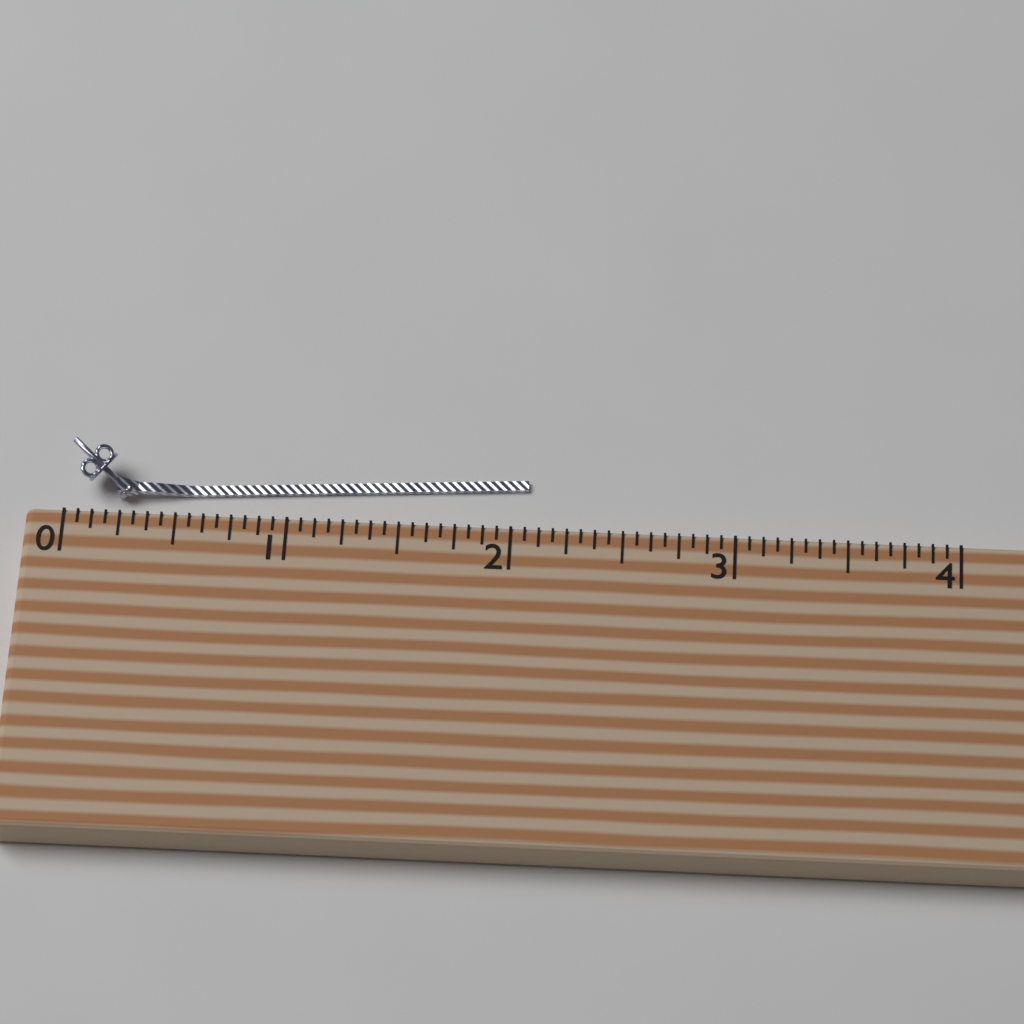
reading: 2.0625 (no unit)
